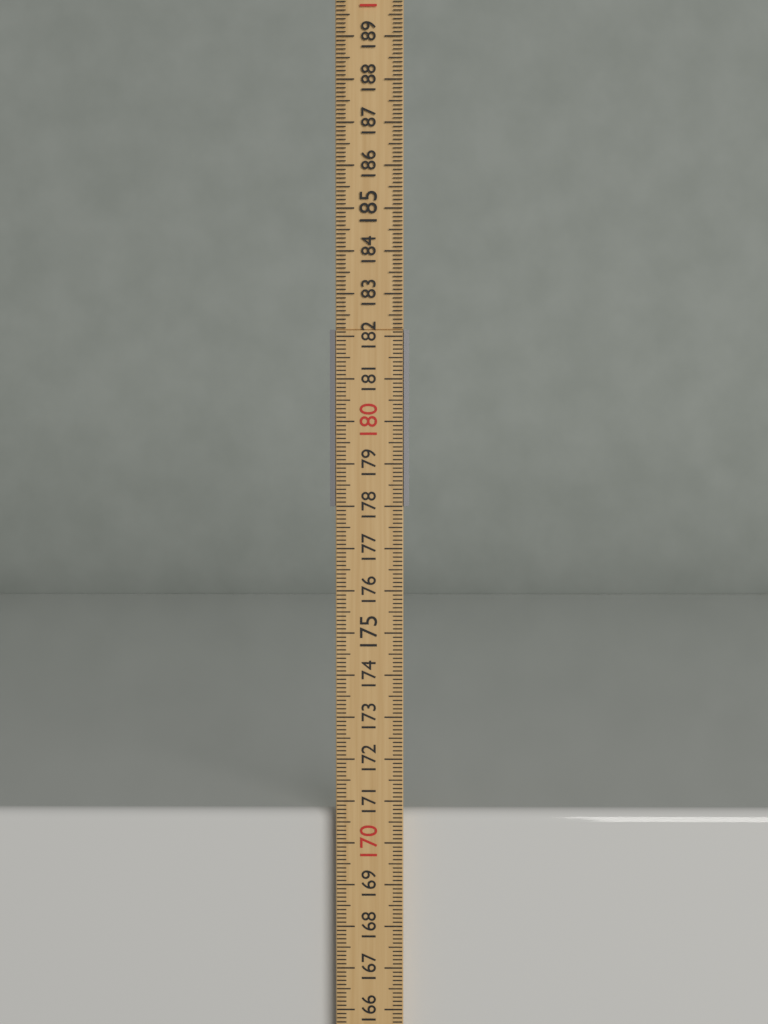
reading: 170.7 cm
